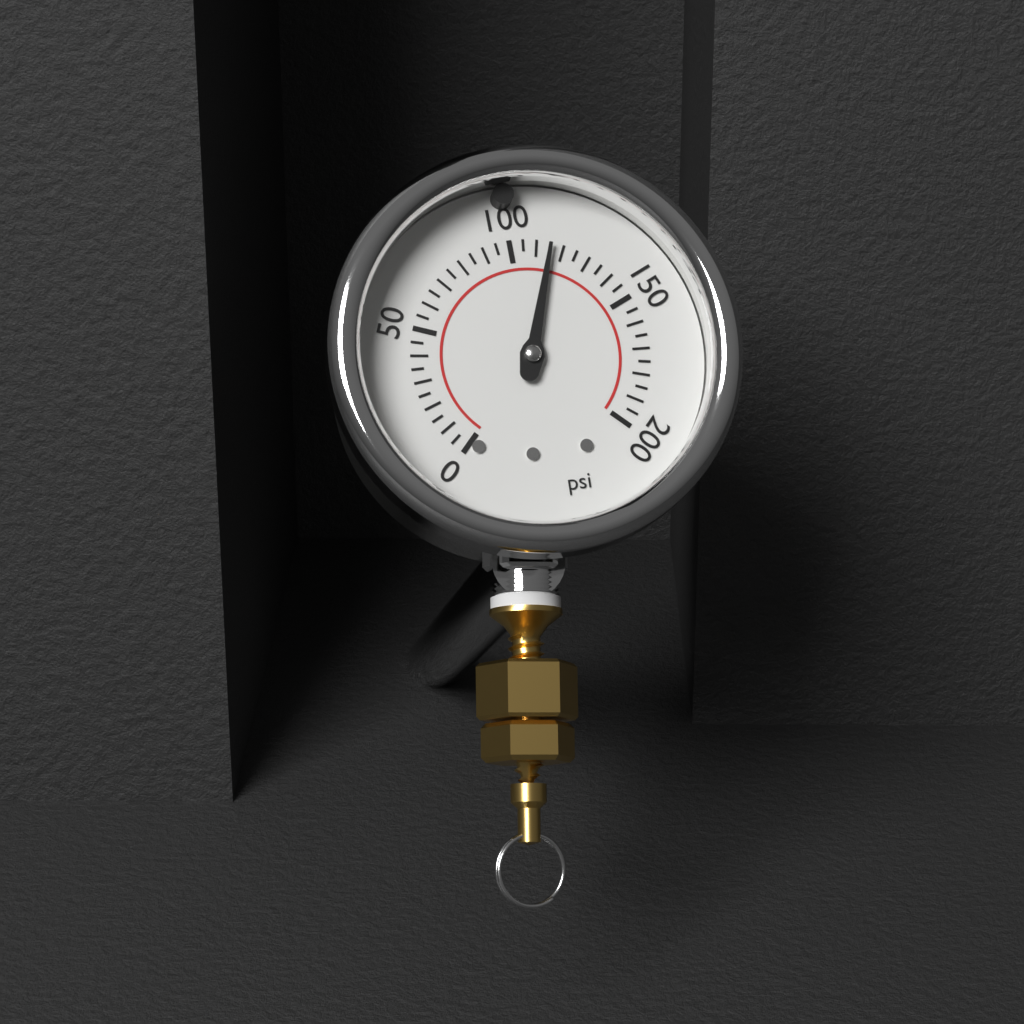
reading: 115 psi
